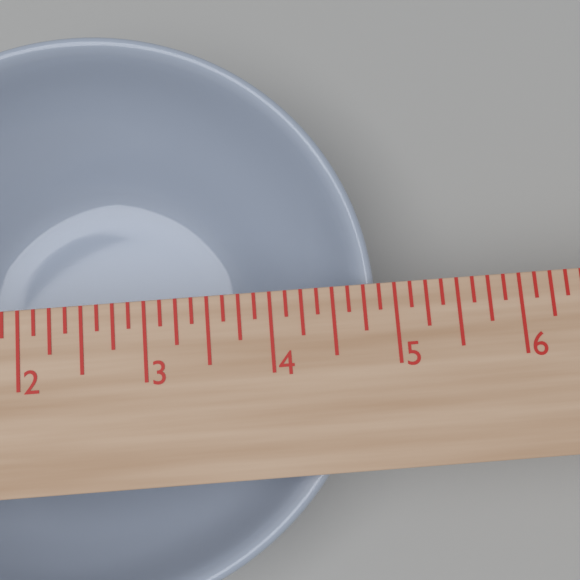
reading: 4.875 in
